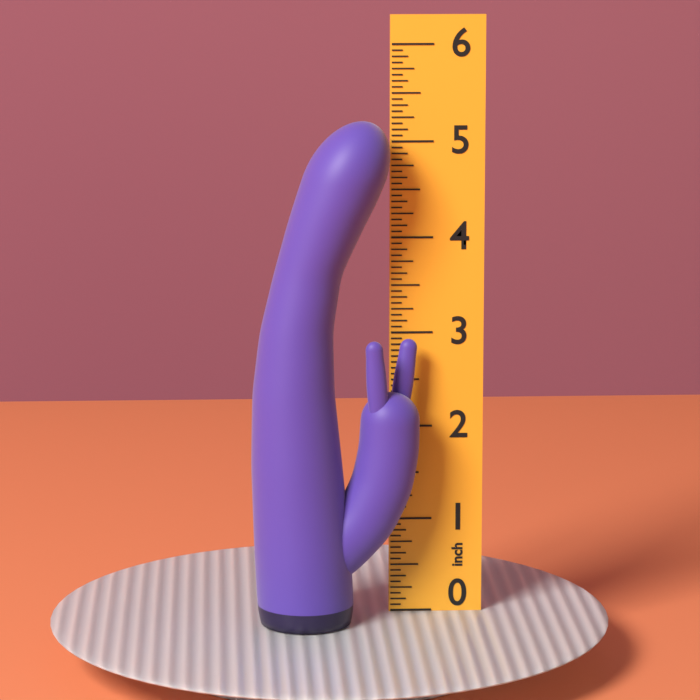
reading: 5.2500 inch
